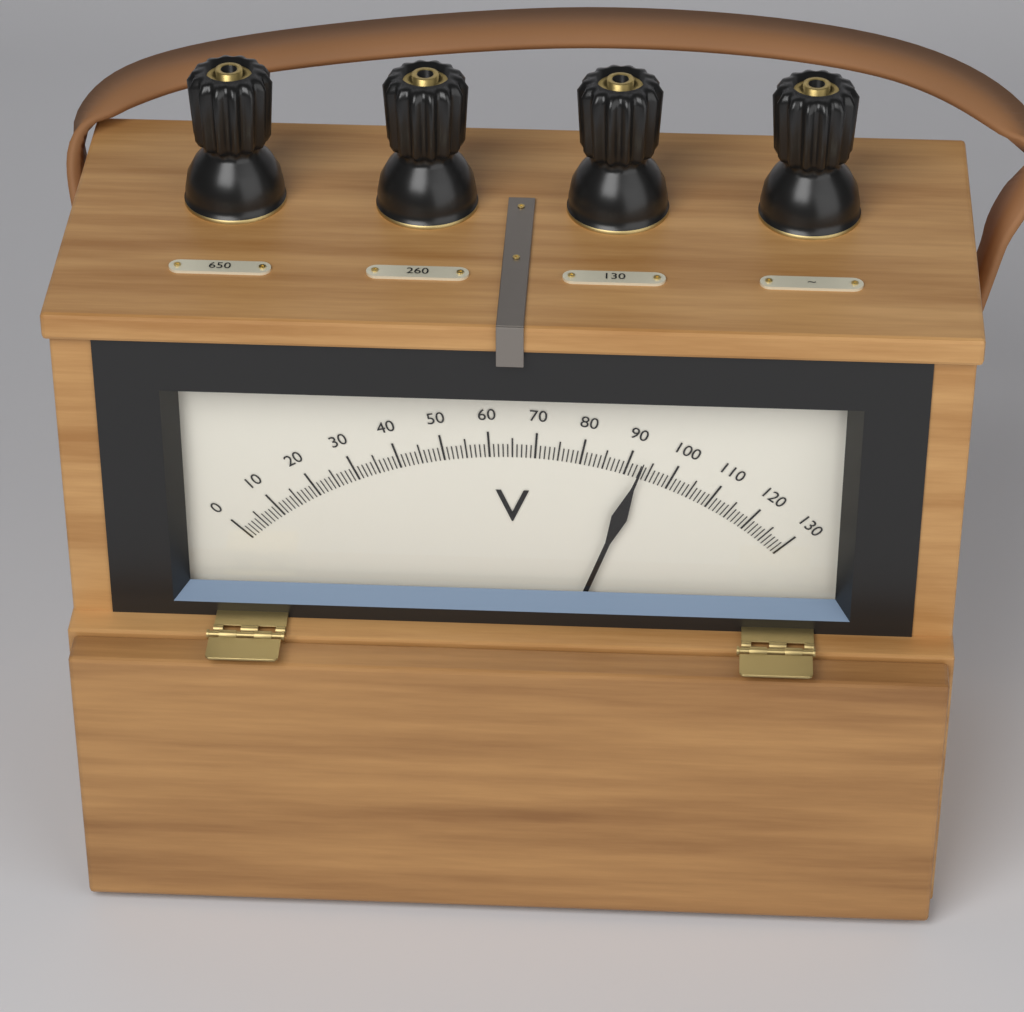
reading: 93 V
